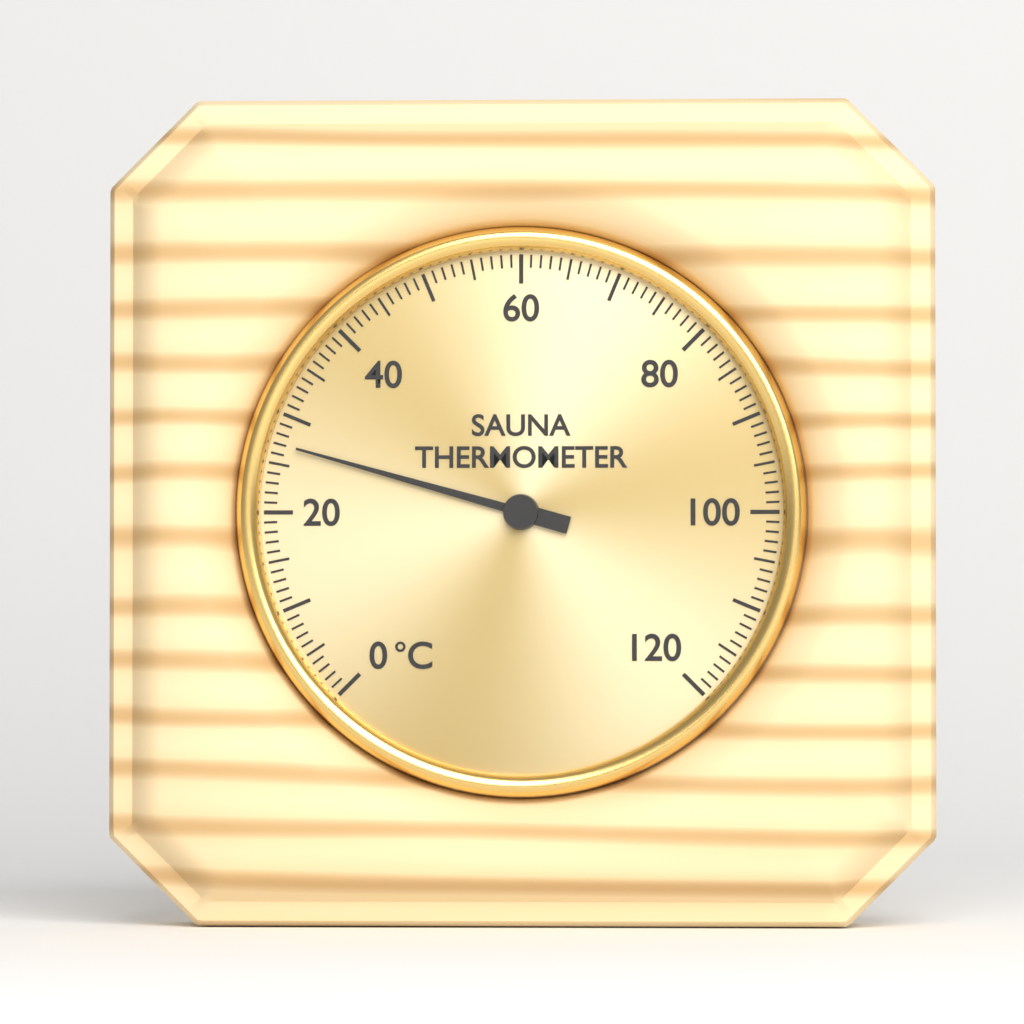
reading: 27 °C
